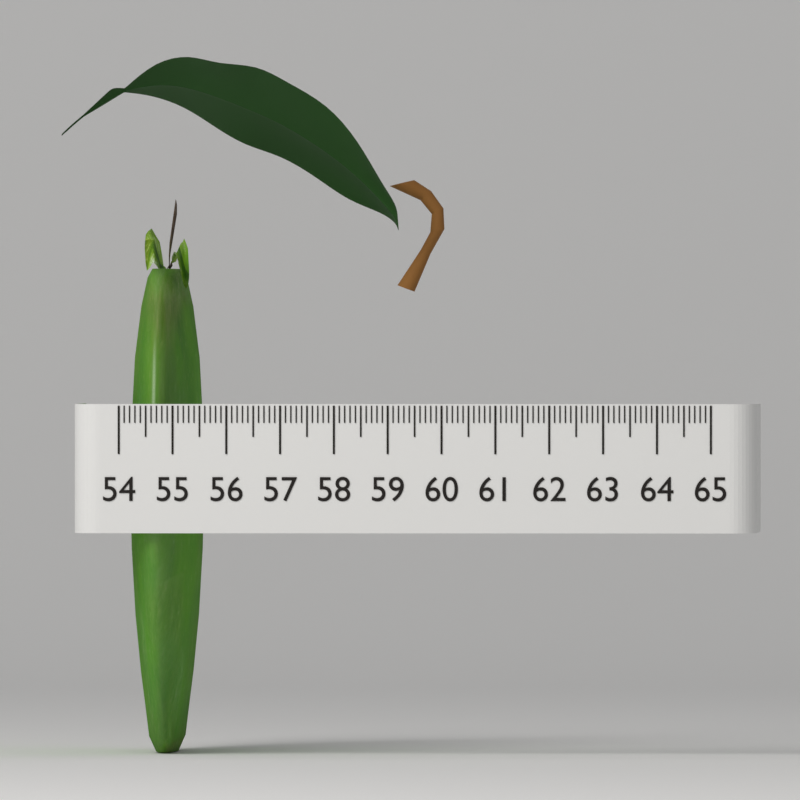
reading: 55.3 (no unit)
